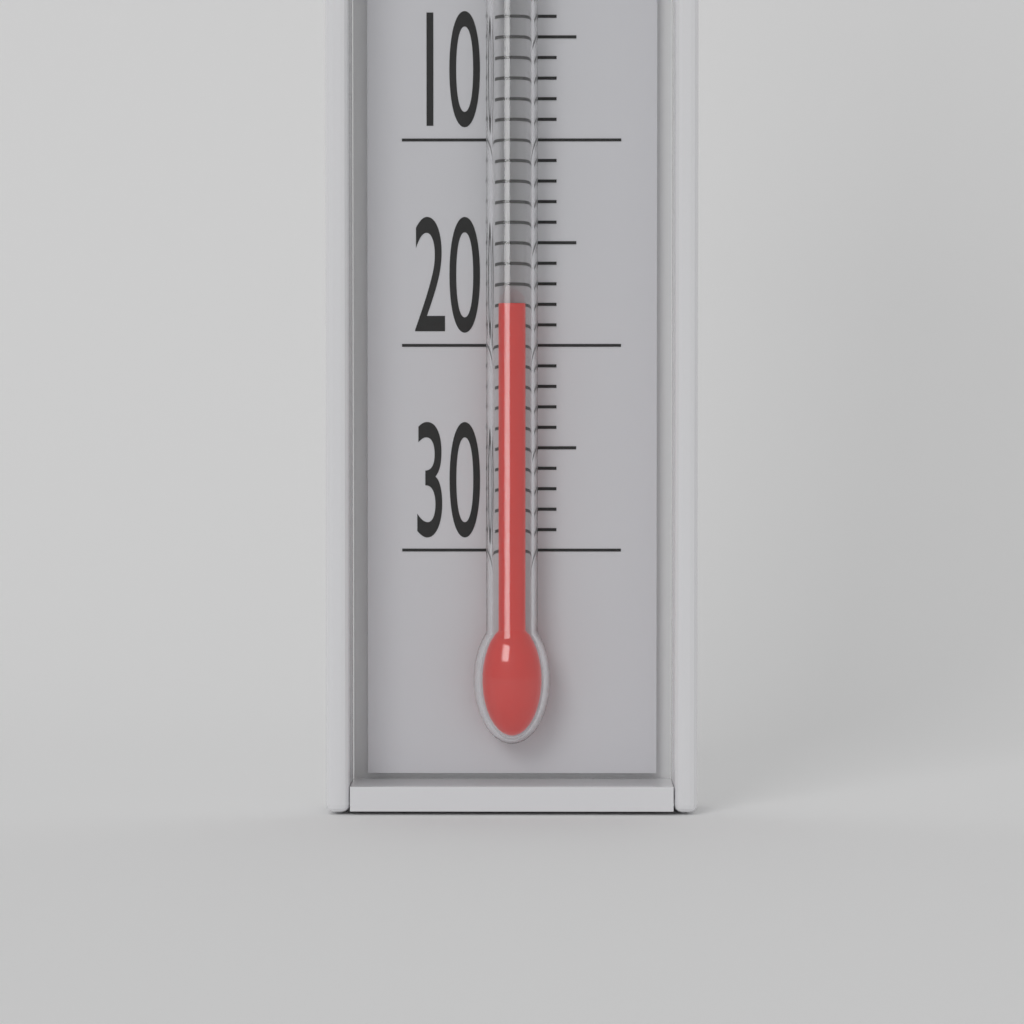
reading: -18 °C
